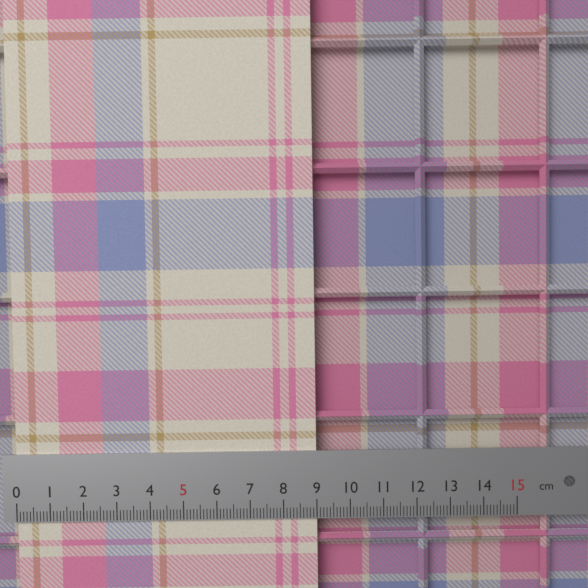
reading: 9.0 cm
